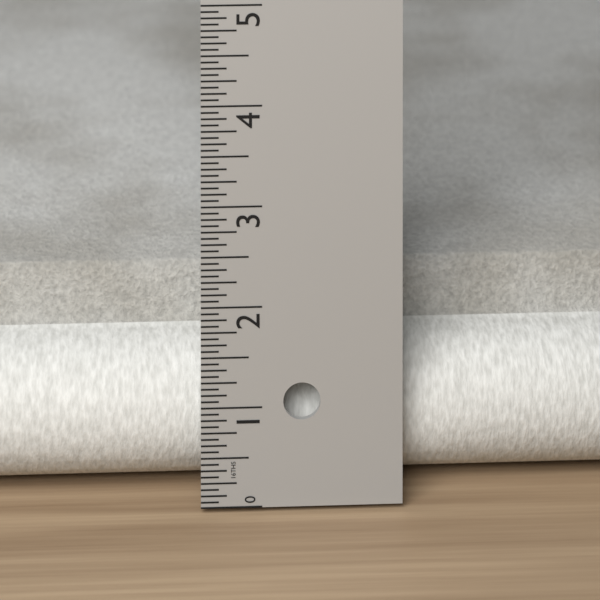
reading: 1.9375 in
